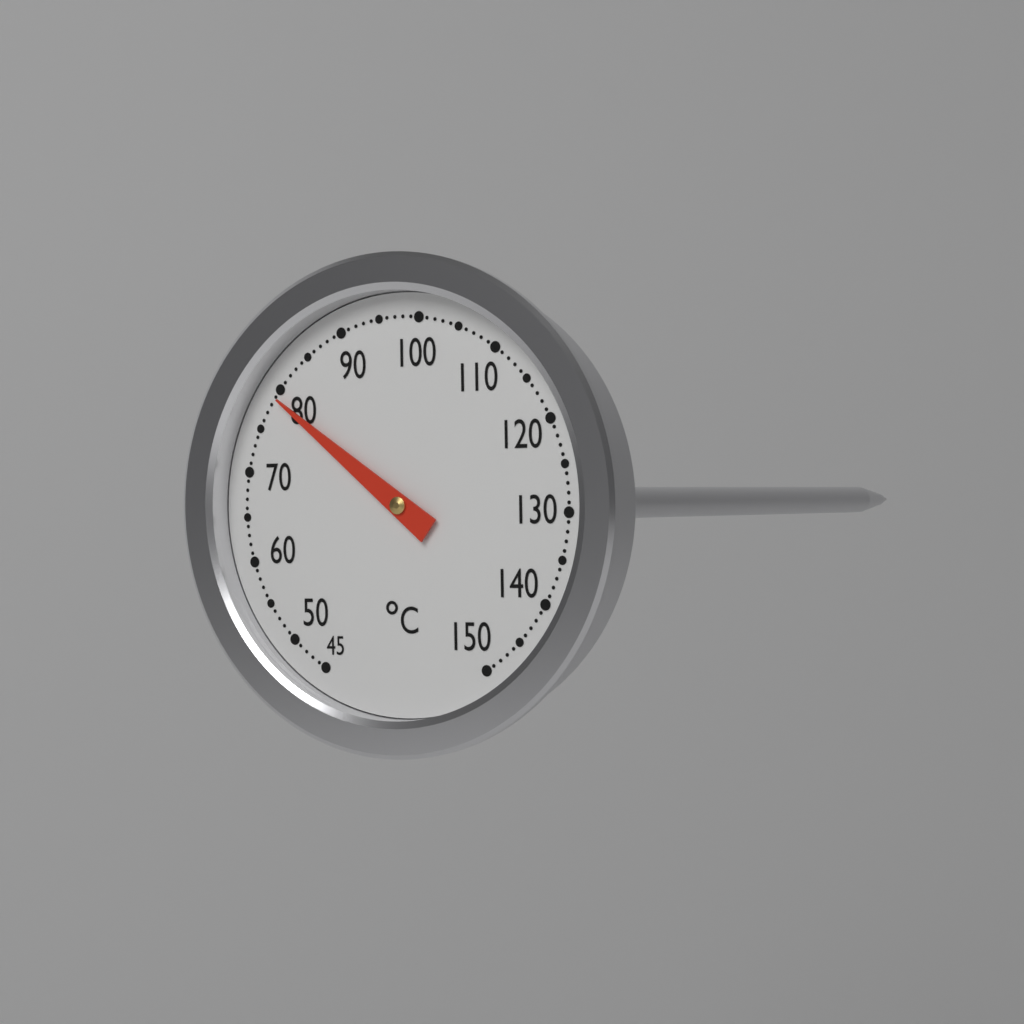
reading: 79 °C
